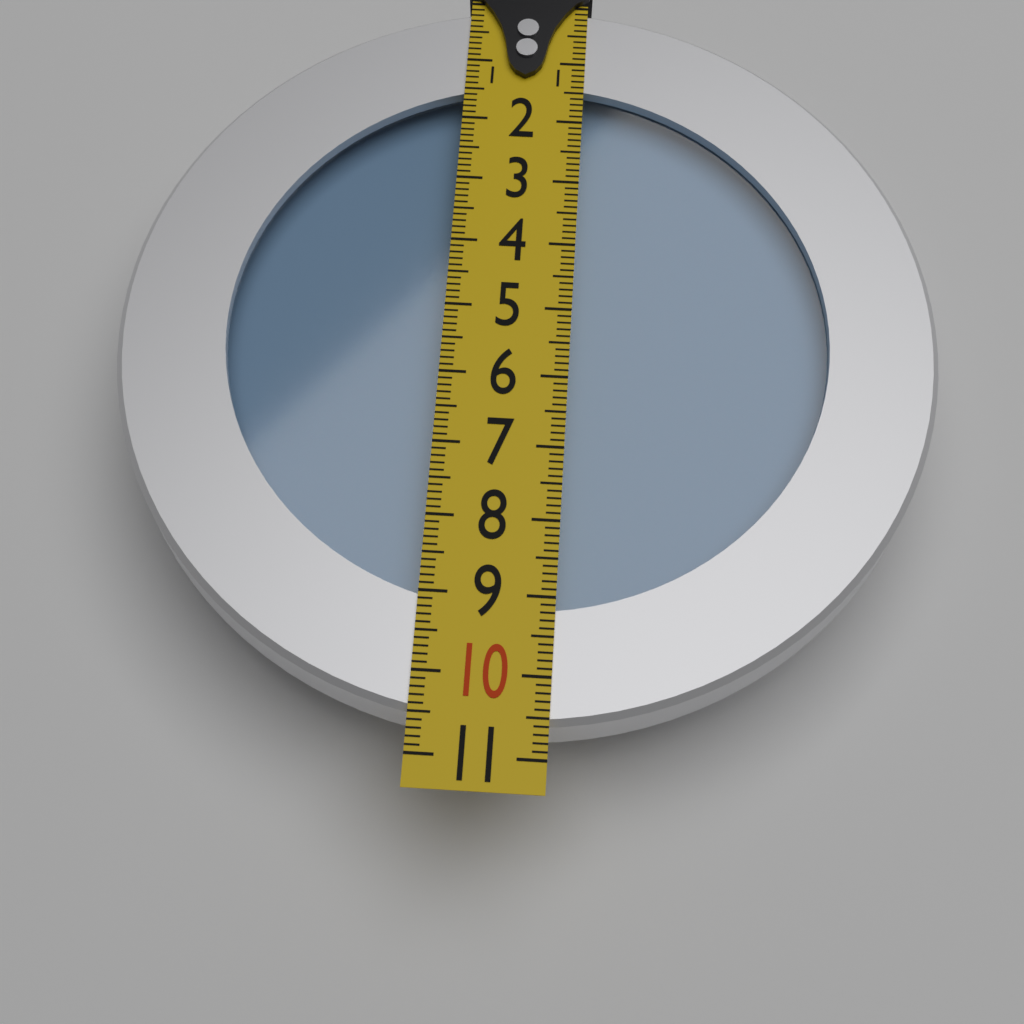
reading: 10.6 (no unit)
